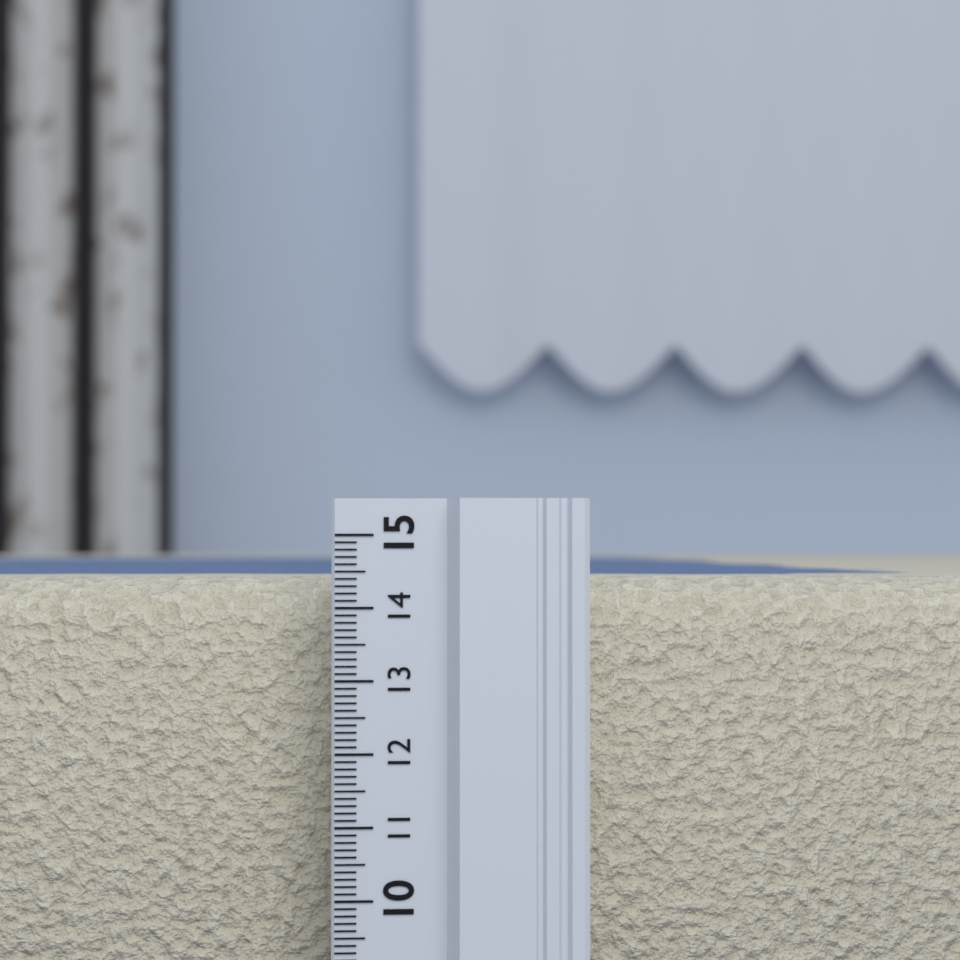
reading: 14.4 (no unit)
